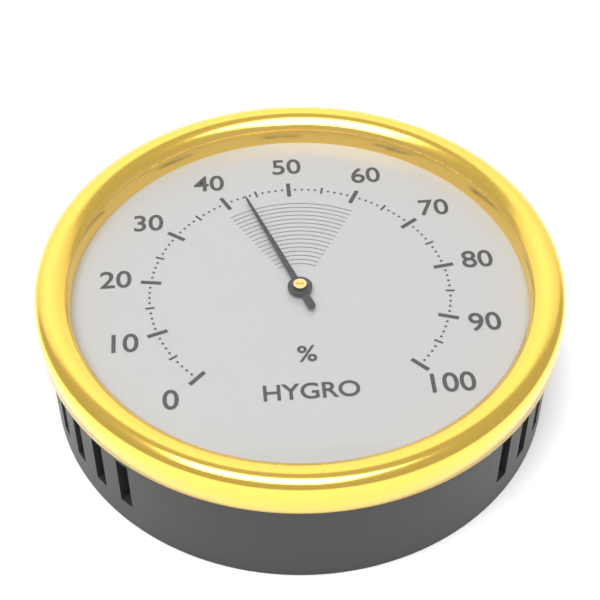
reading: 43 %
